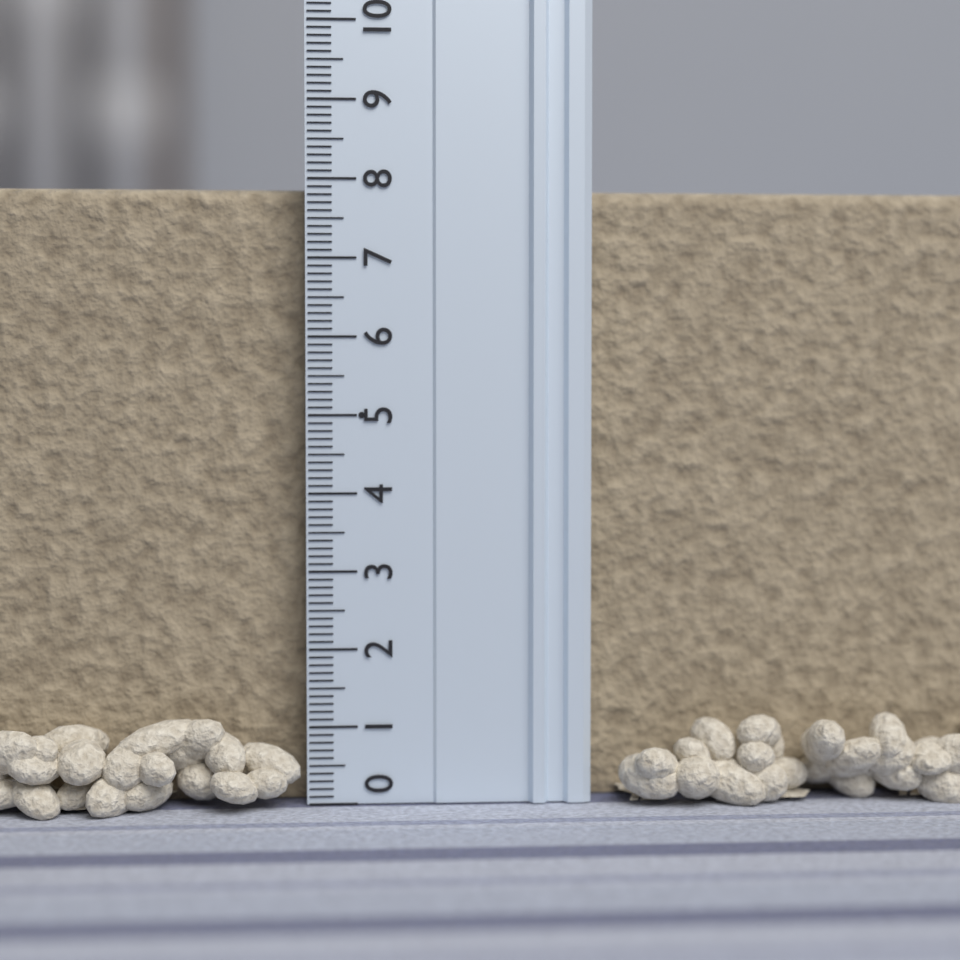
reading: 7.9 (no unit)
